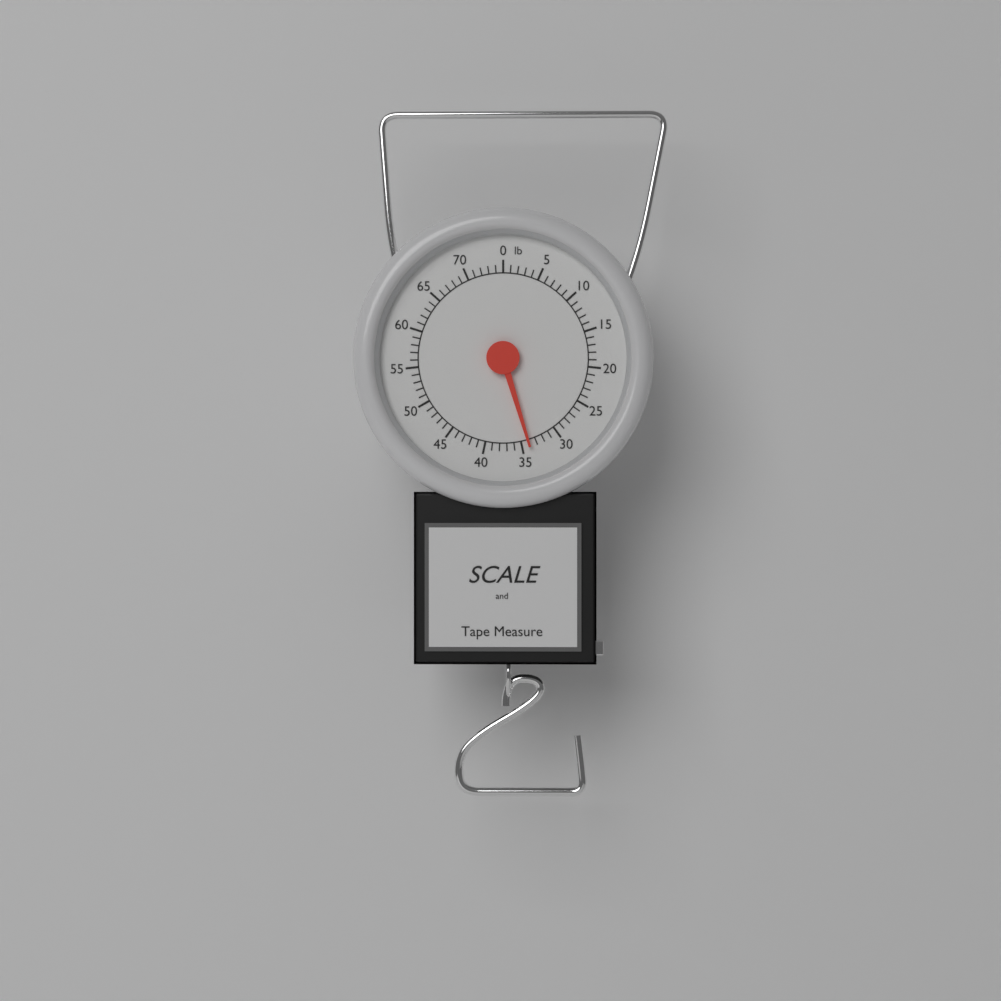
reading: 34 lb
